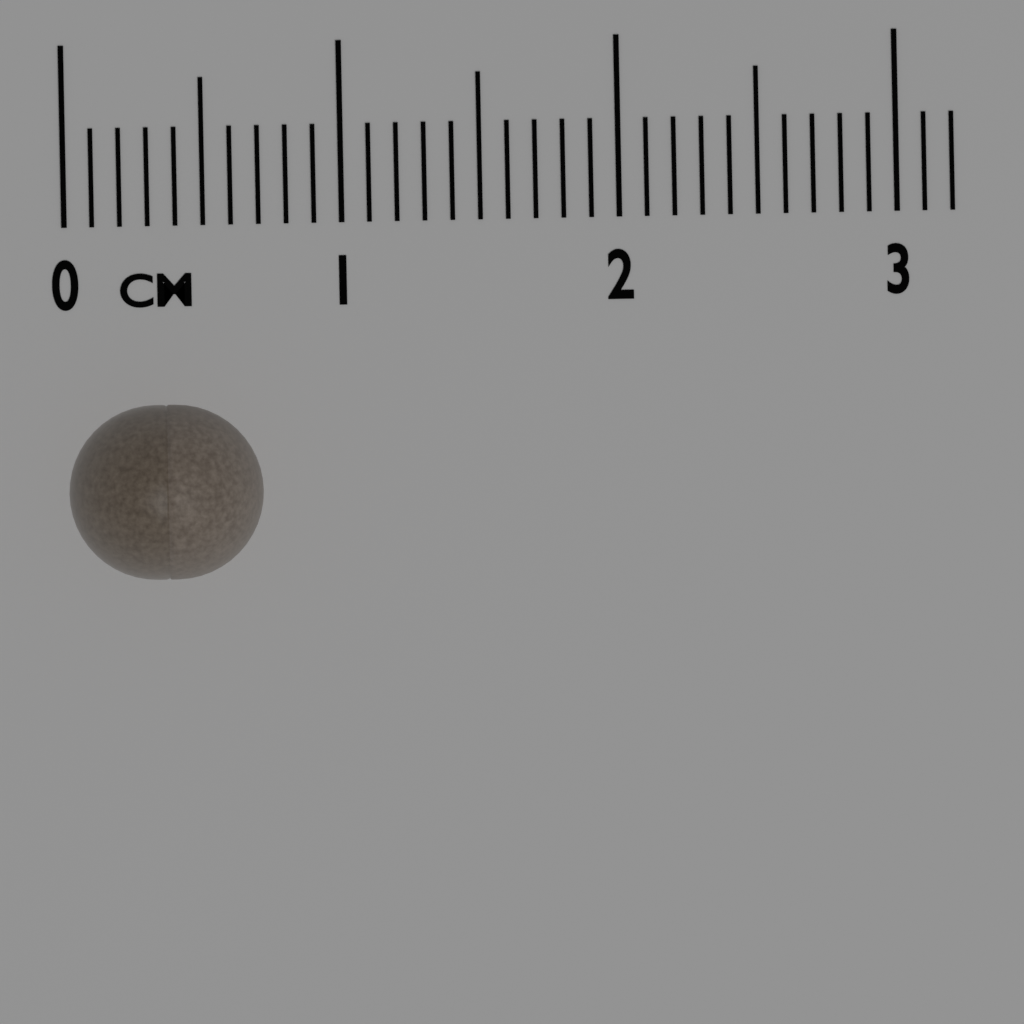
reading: 0.7 cm
